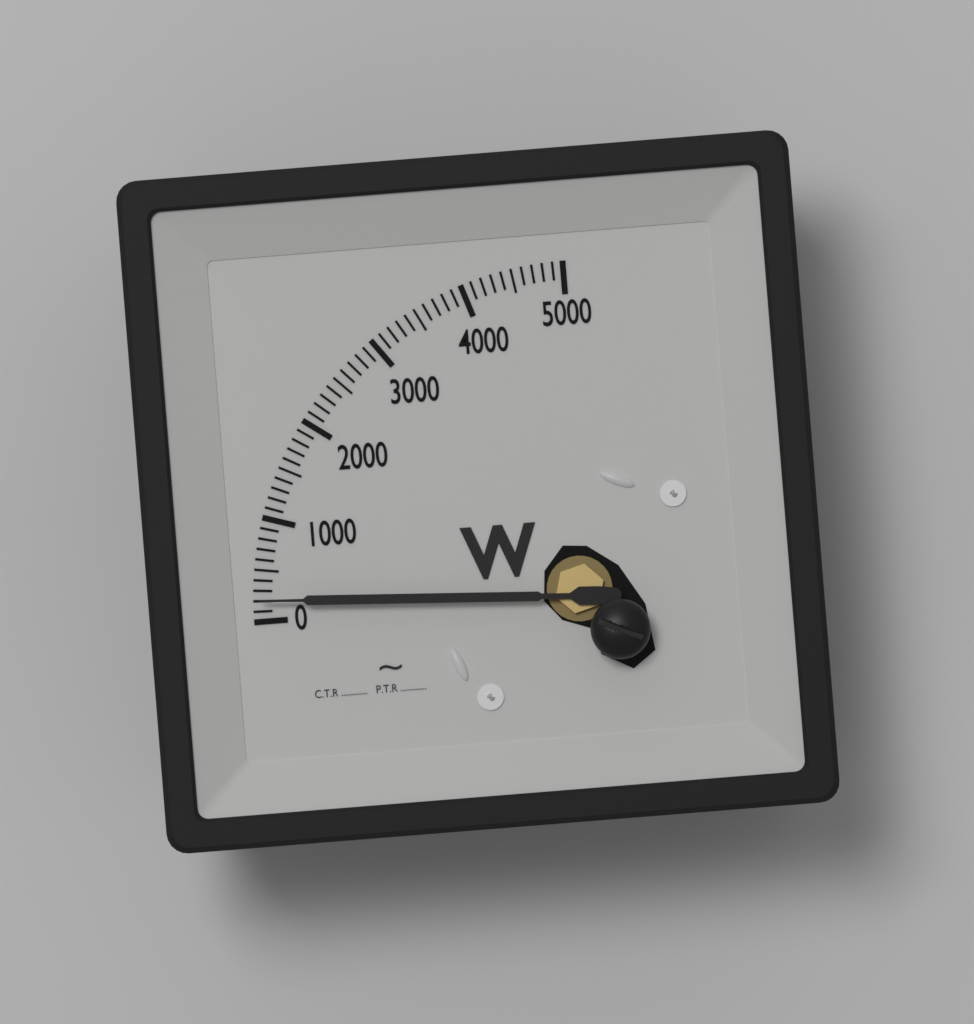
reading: 200 W
